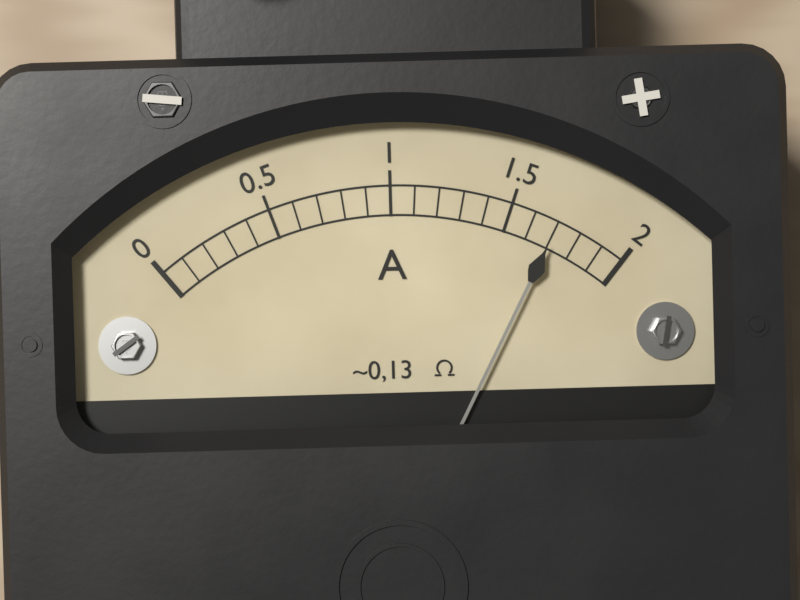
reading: 1.7 A
